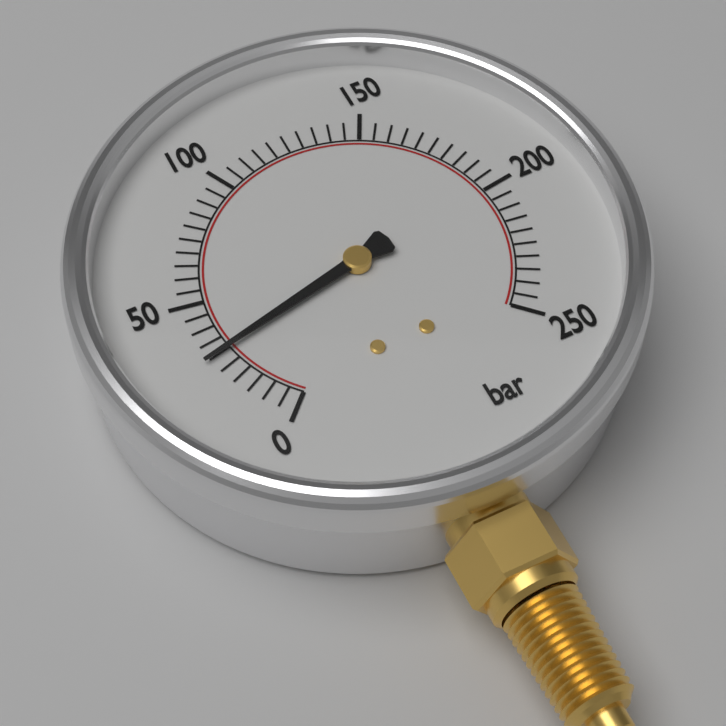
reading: 30 bar
